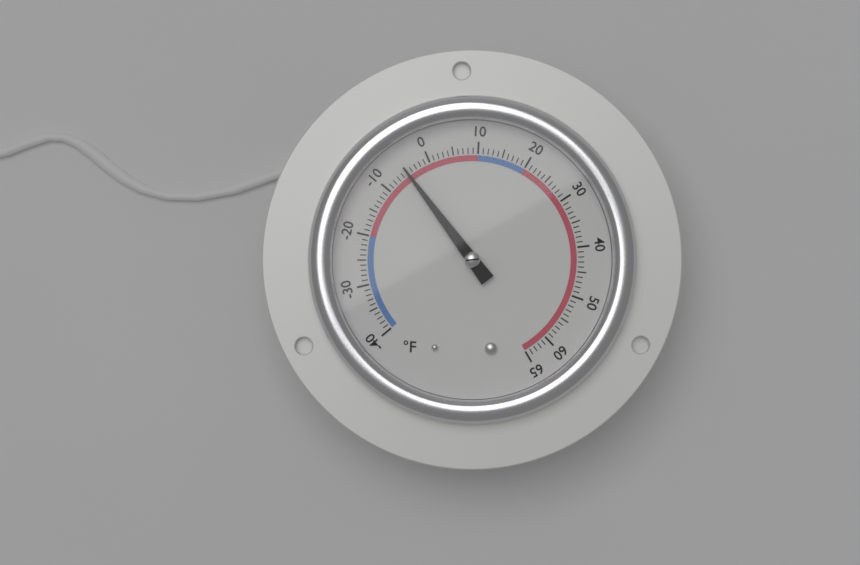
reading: -5 °F
